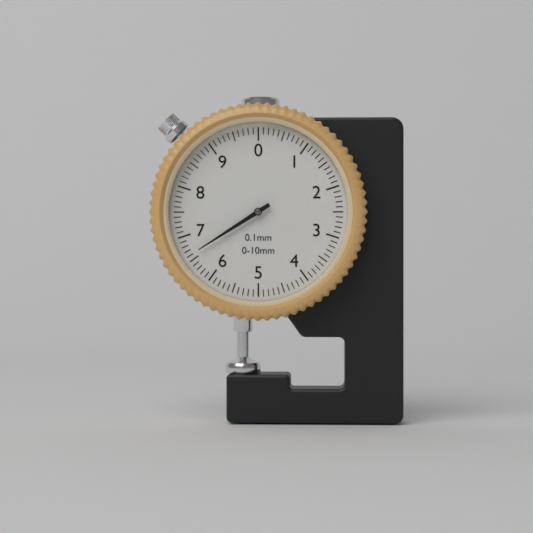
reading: 6.6 mm
